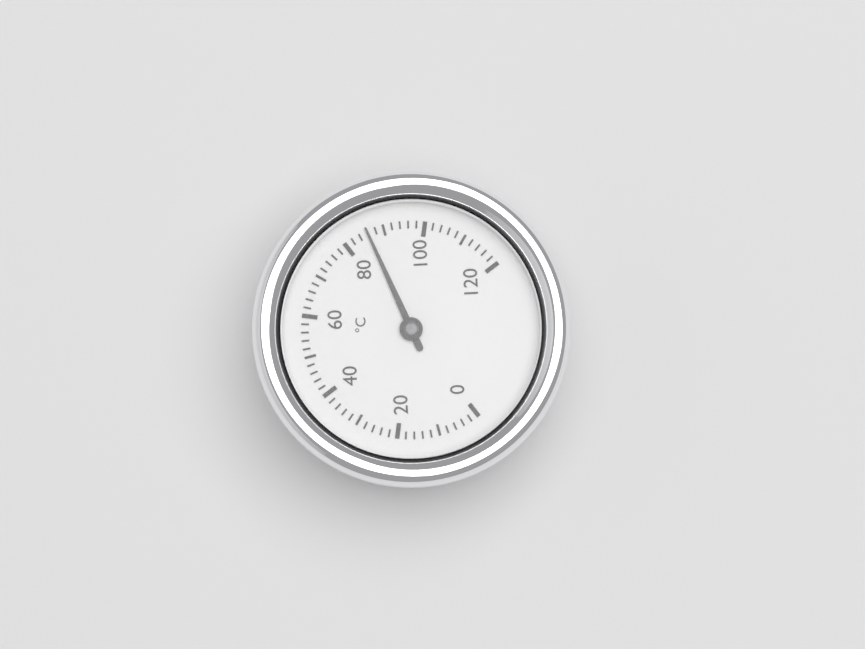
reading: 86 °C
